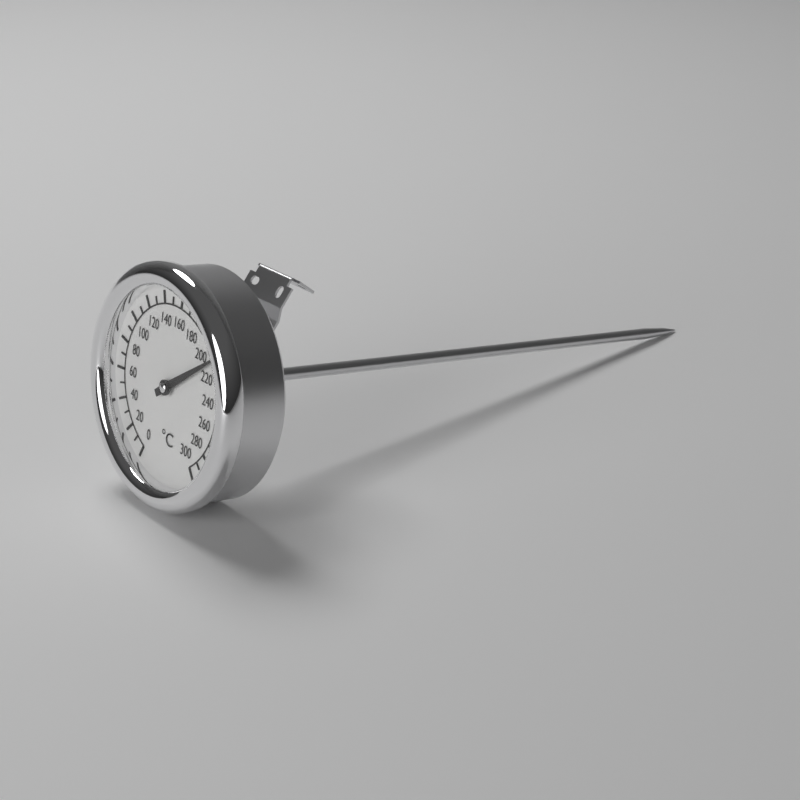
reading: 210 °C
